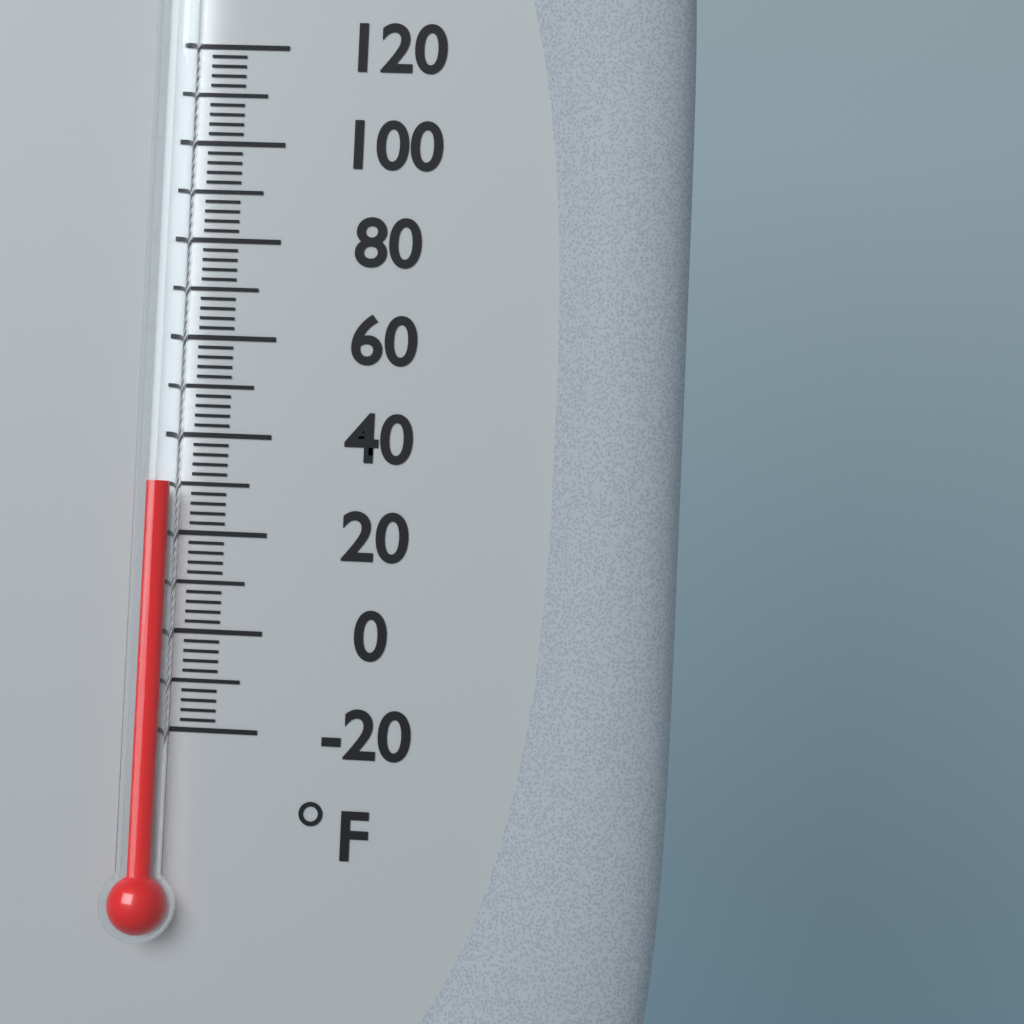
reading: 30 °F
